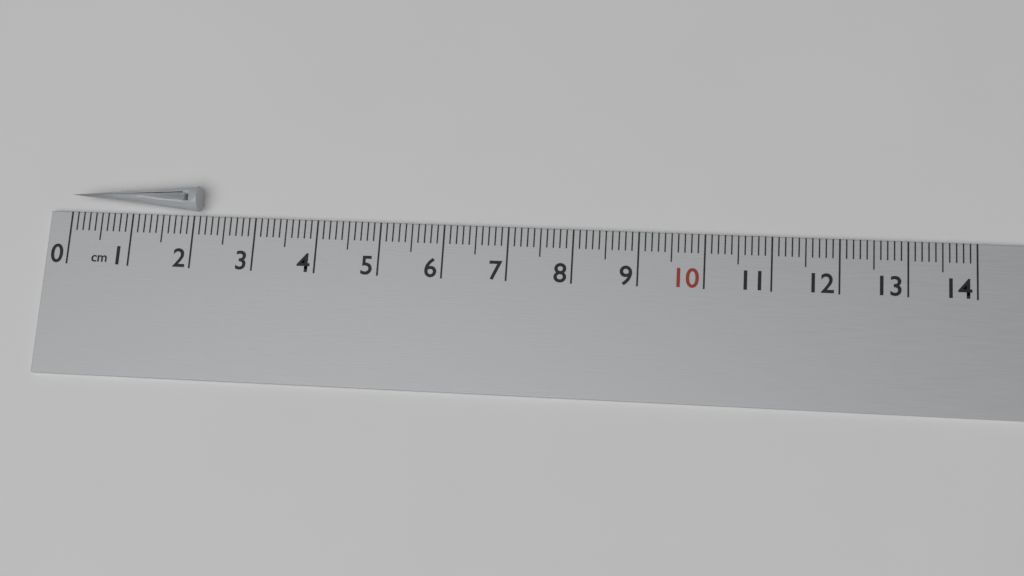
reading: 2.1 cm
